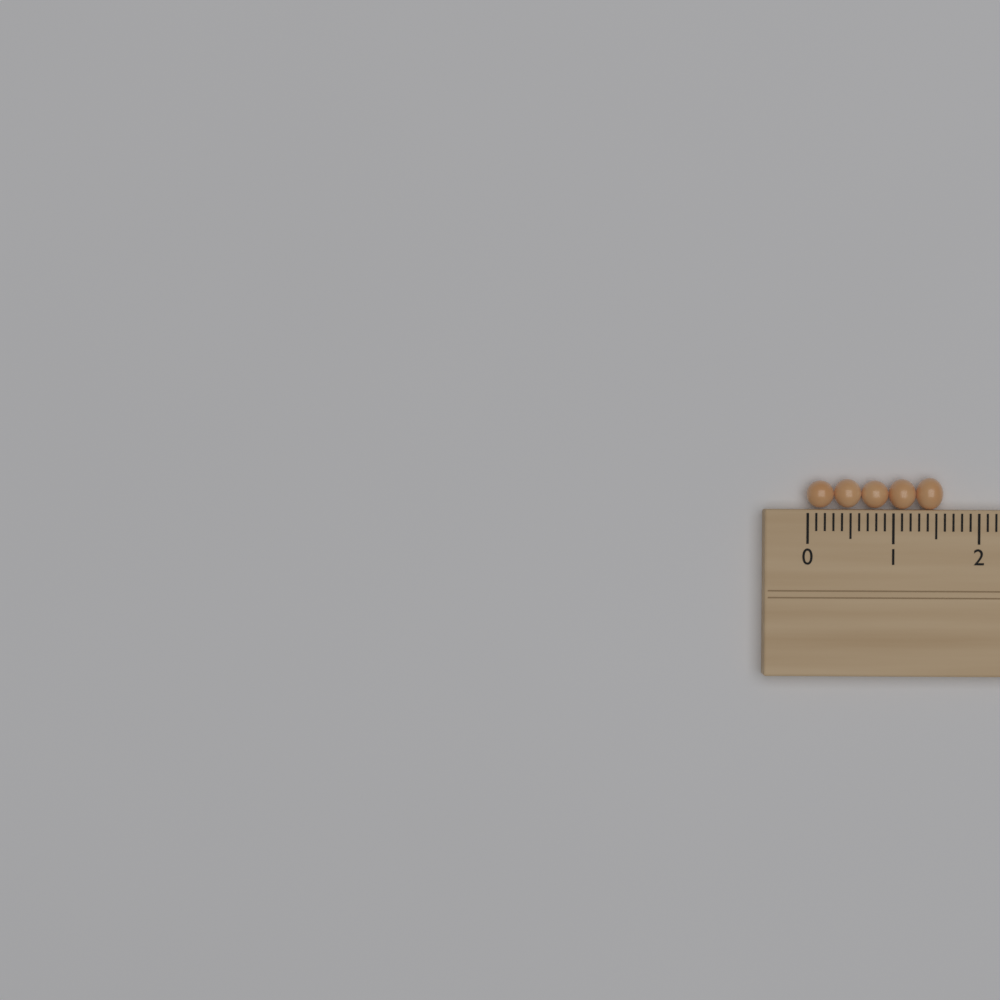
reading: 1.6 cm
